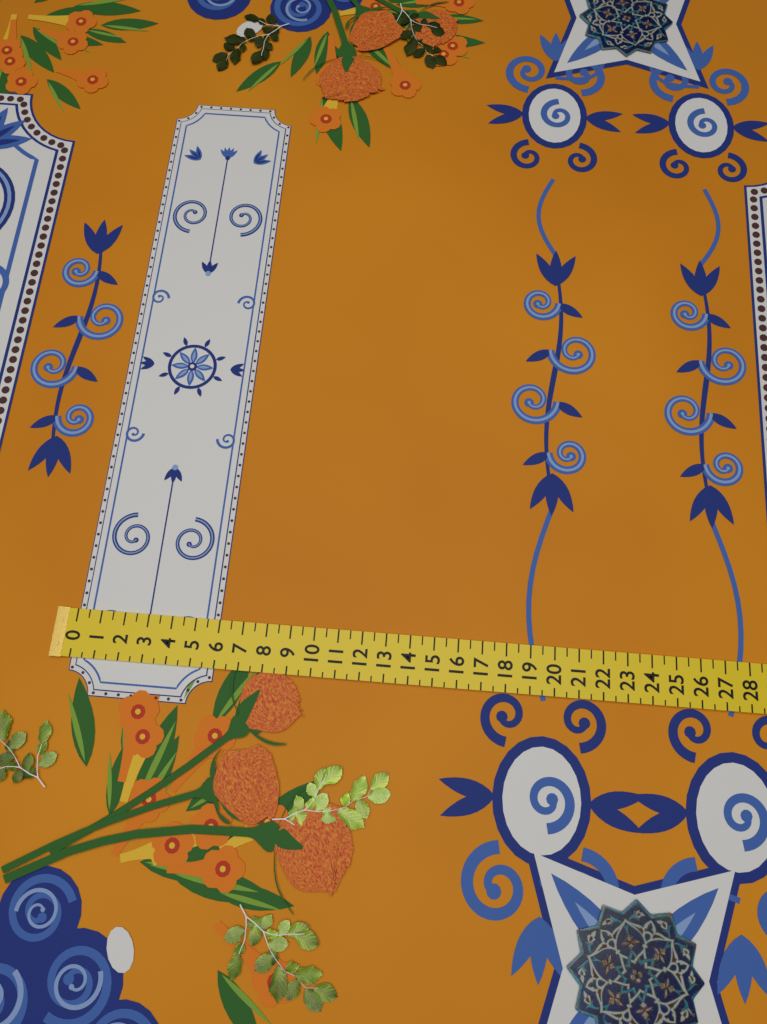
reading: 6.0 (no unit)
